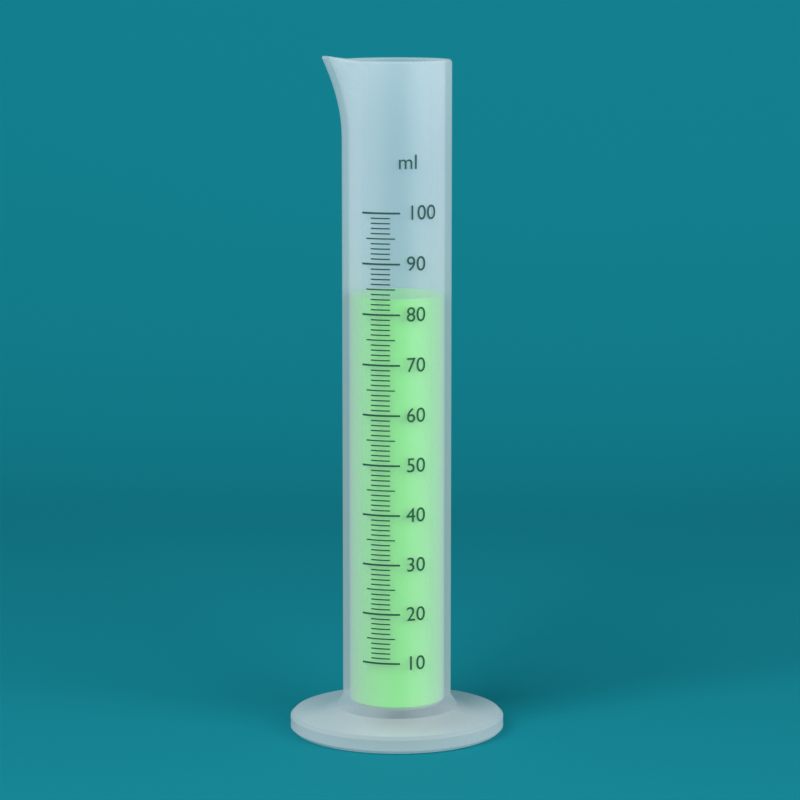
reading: 83 ml
